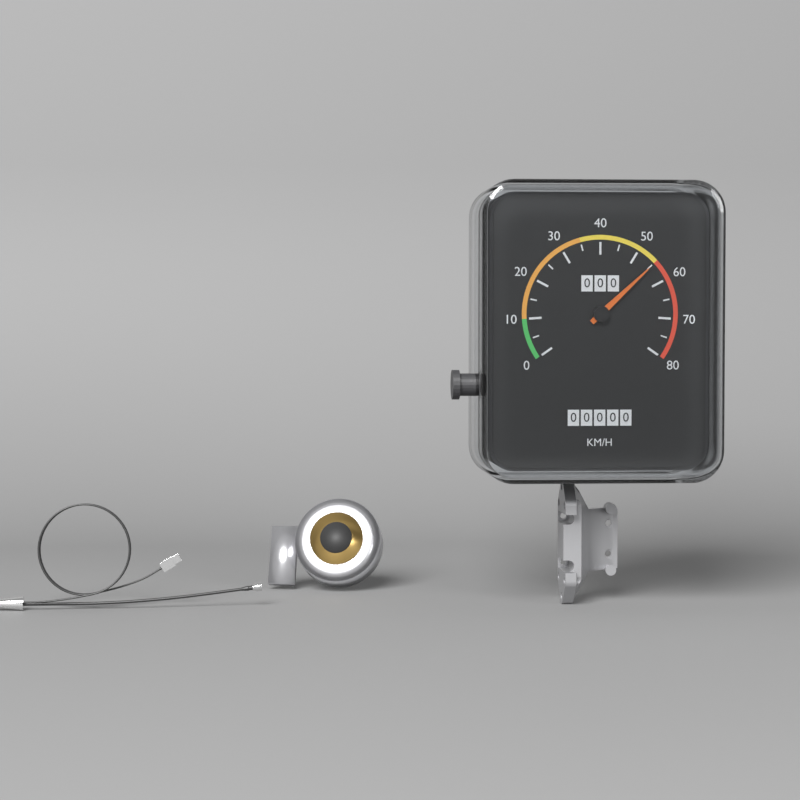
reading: 55 km/h
